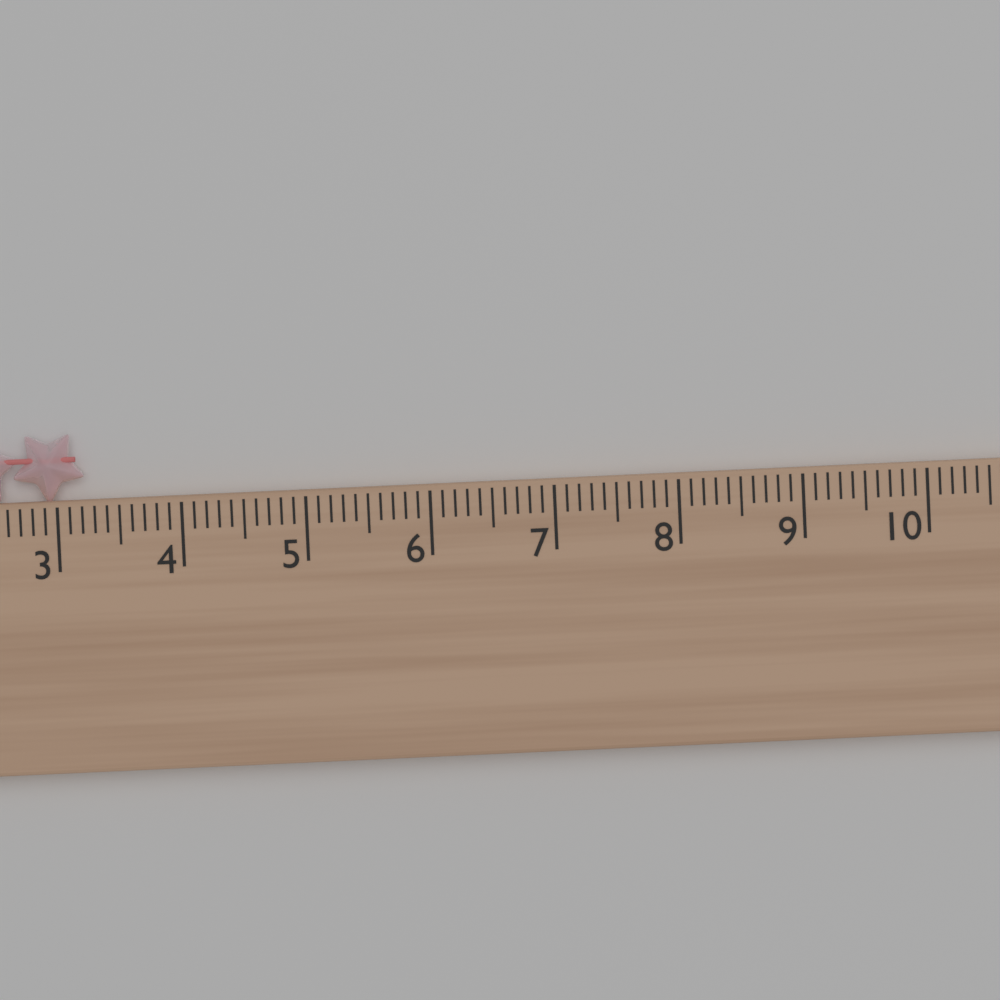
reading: 3.2 cm
